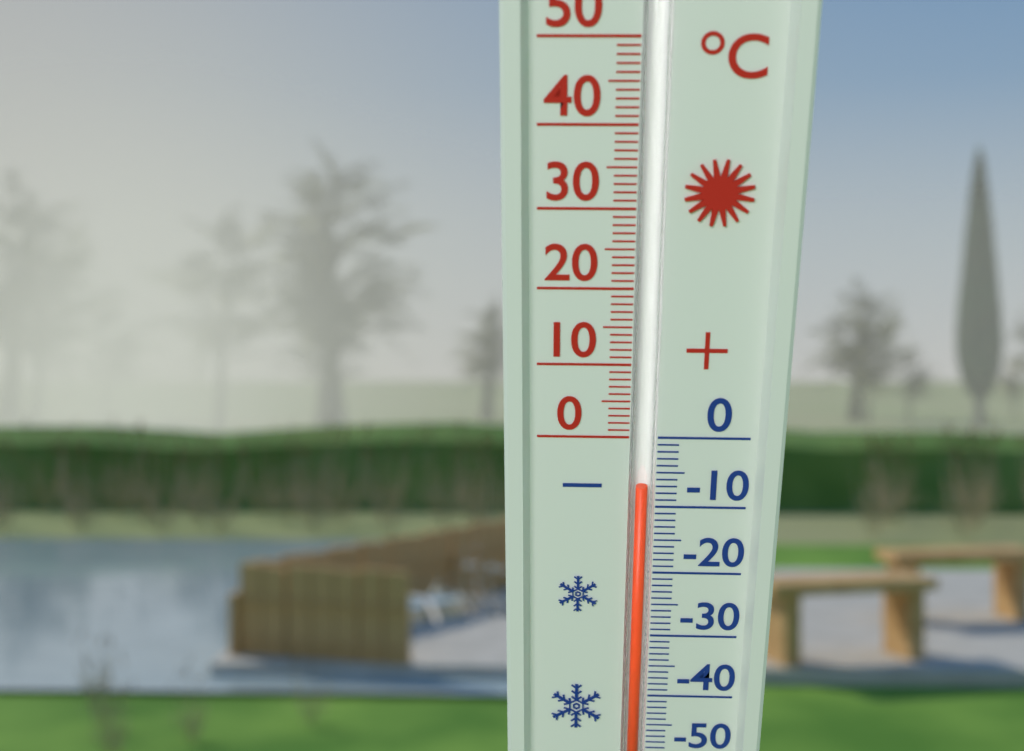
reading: -7 °C
